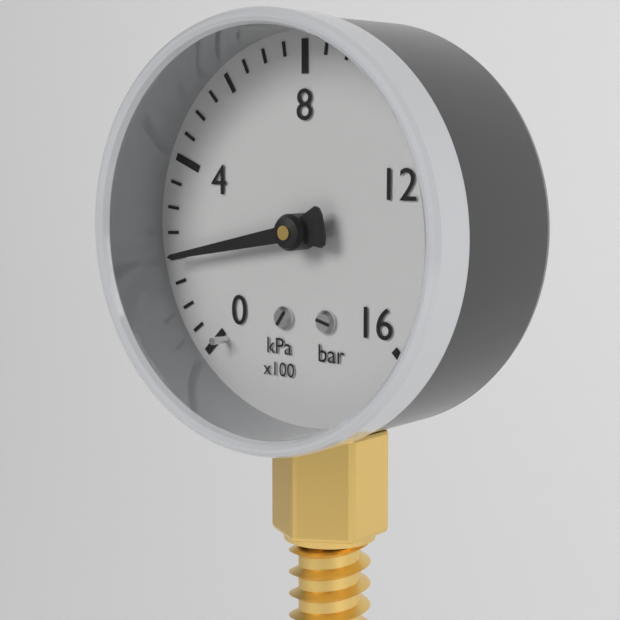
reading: 200 kPa
